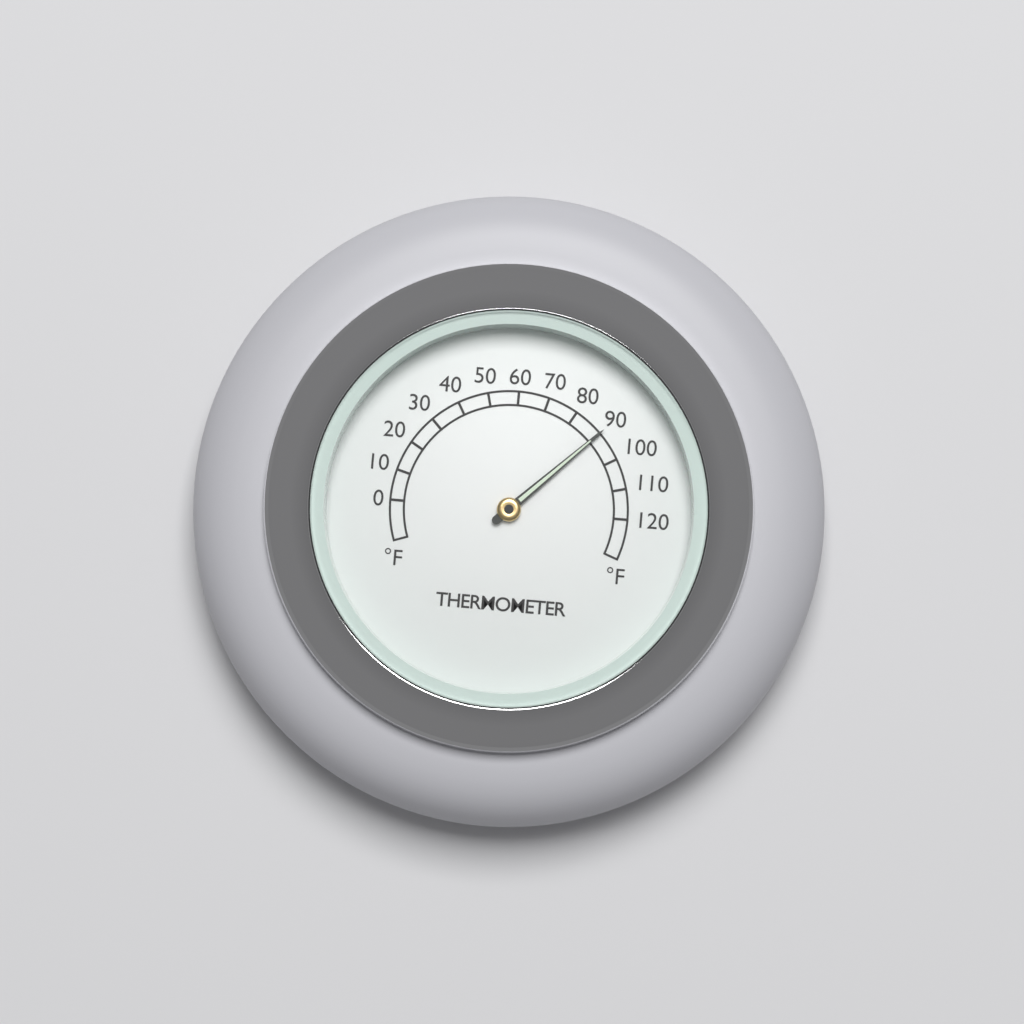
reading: 90 °F
